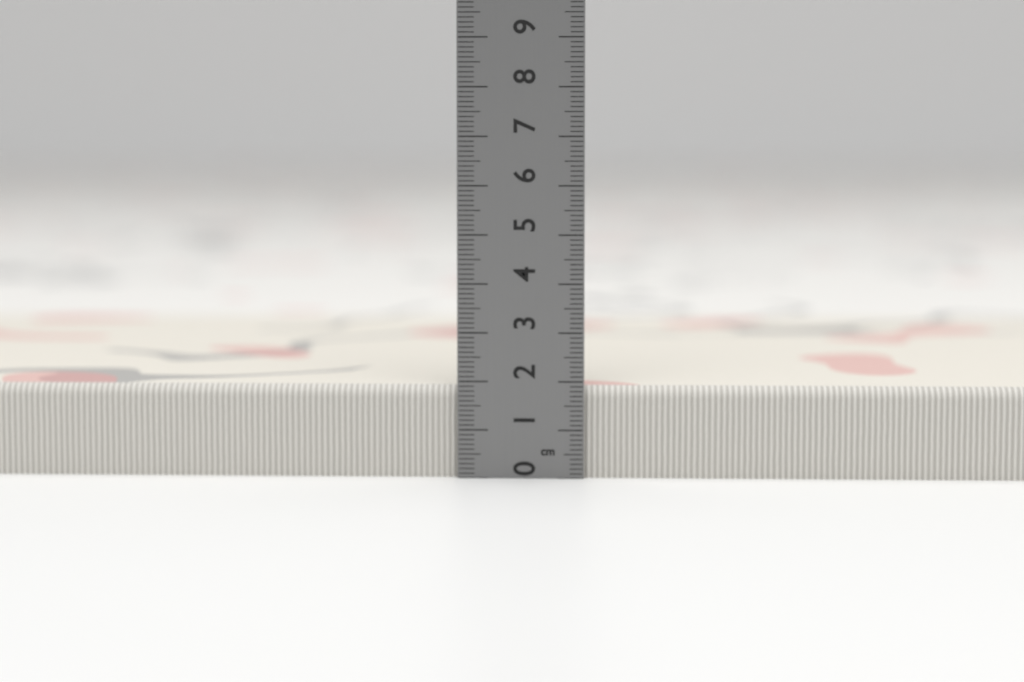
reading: 1.9 cm
